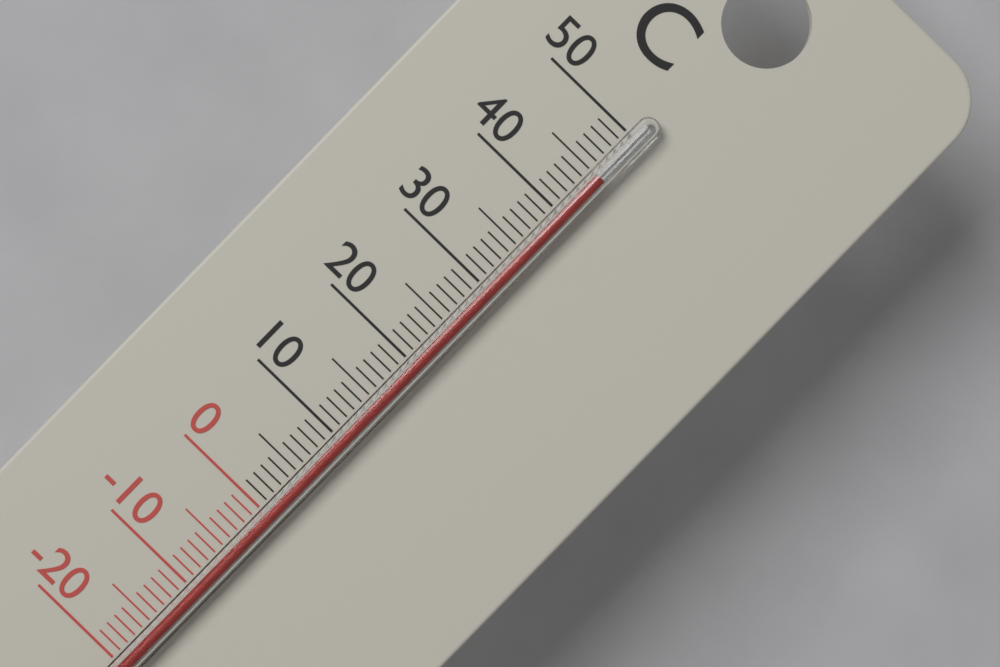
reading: 45 °C
